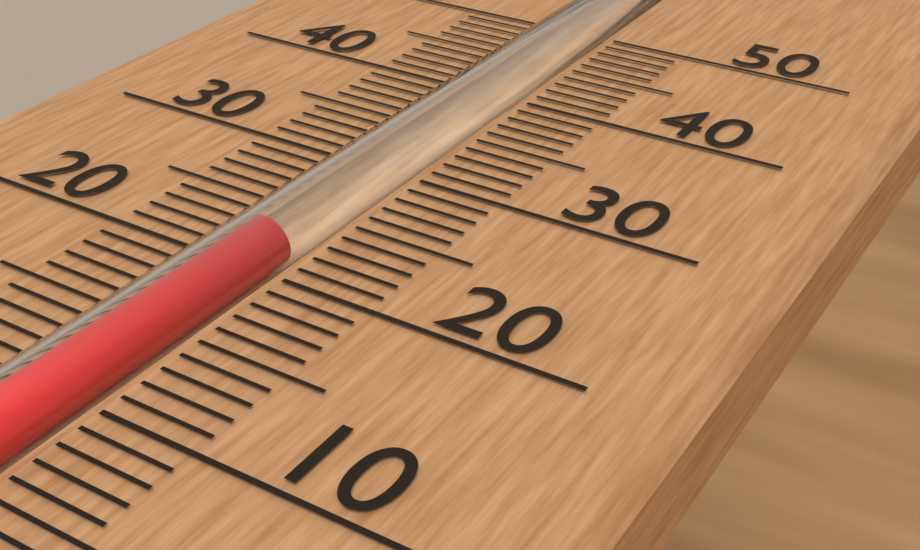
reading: 22 (no unit)
